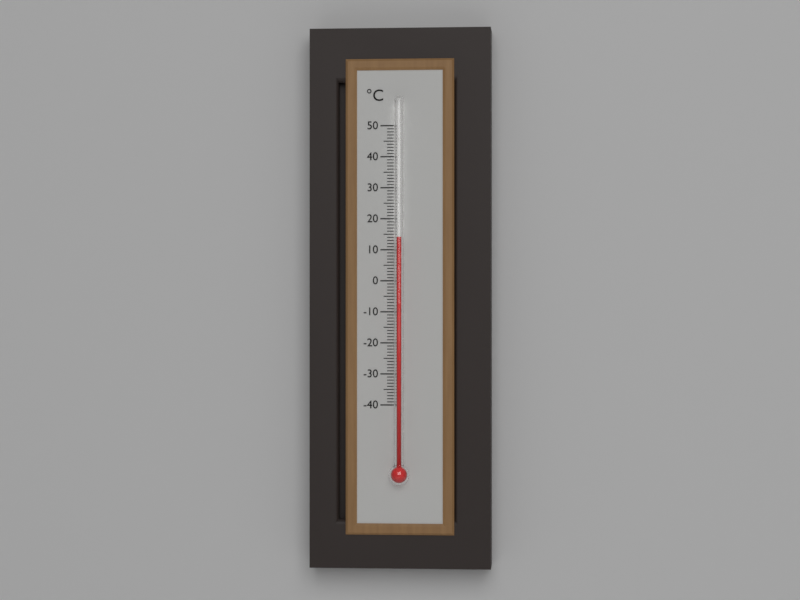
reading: 14 °C
